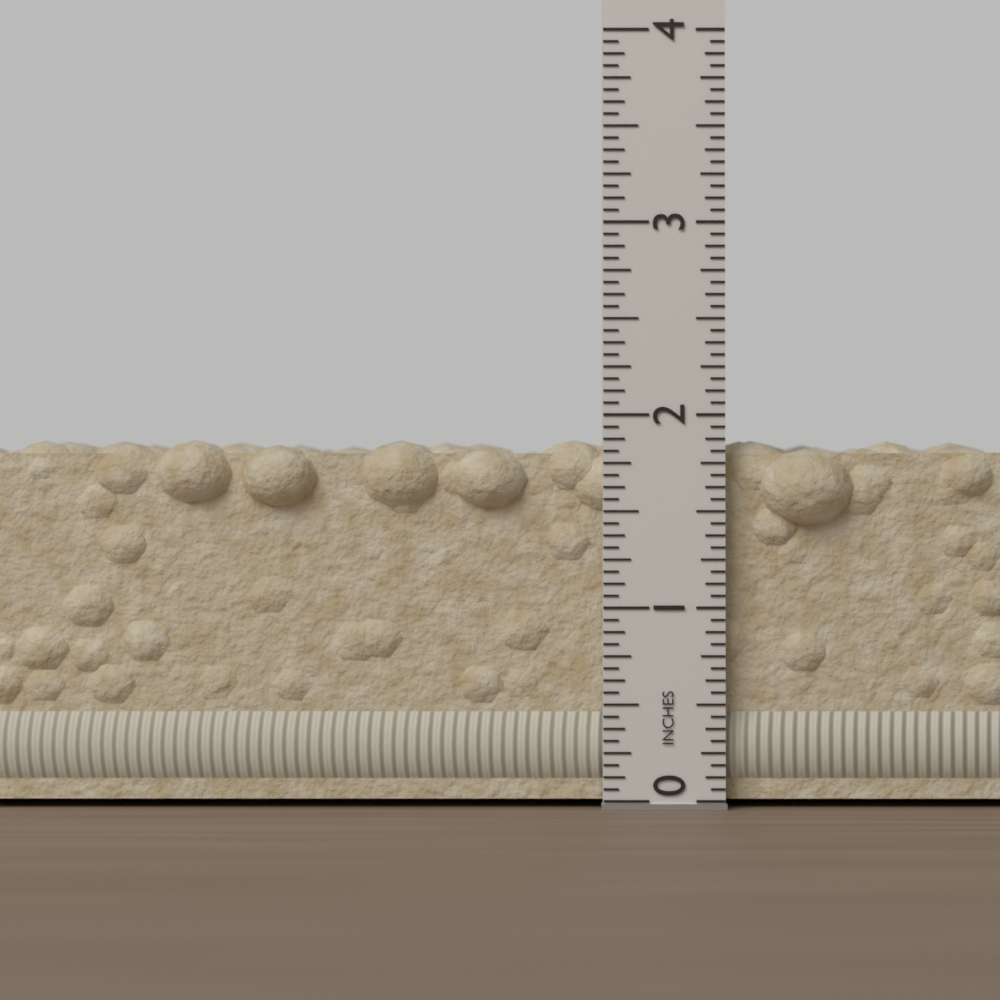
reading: 1.8750 in
